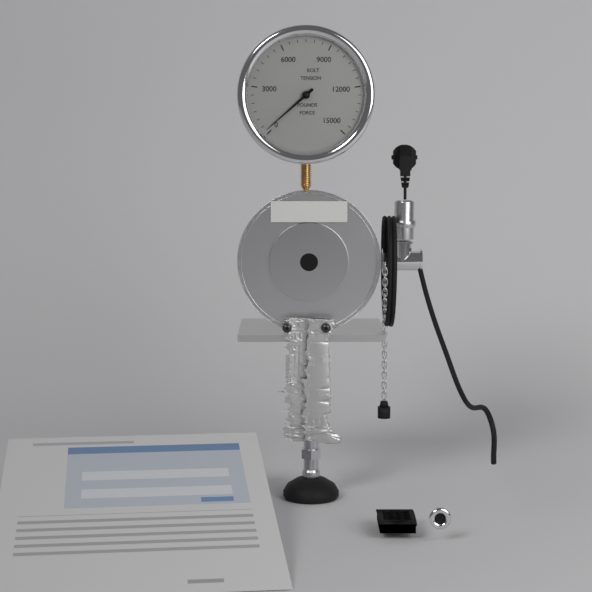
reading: 200 lbf
